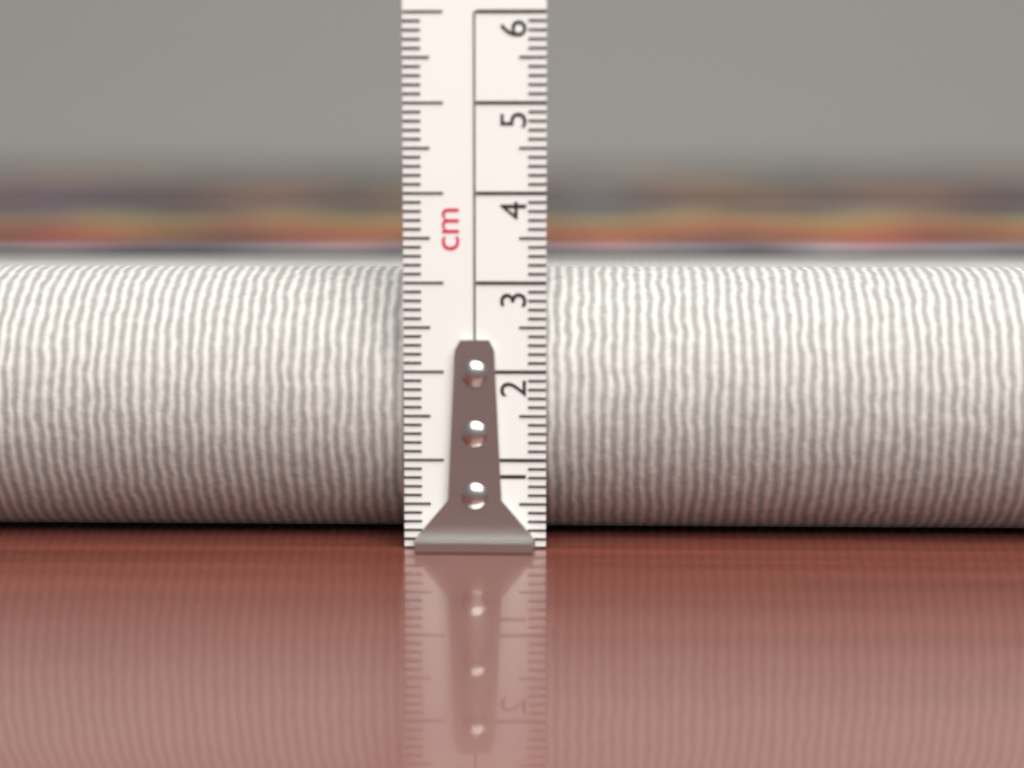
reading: 3.1 cm
